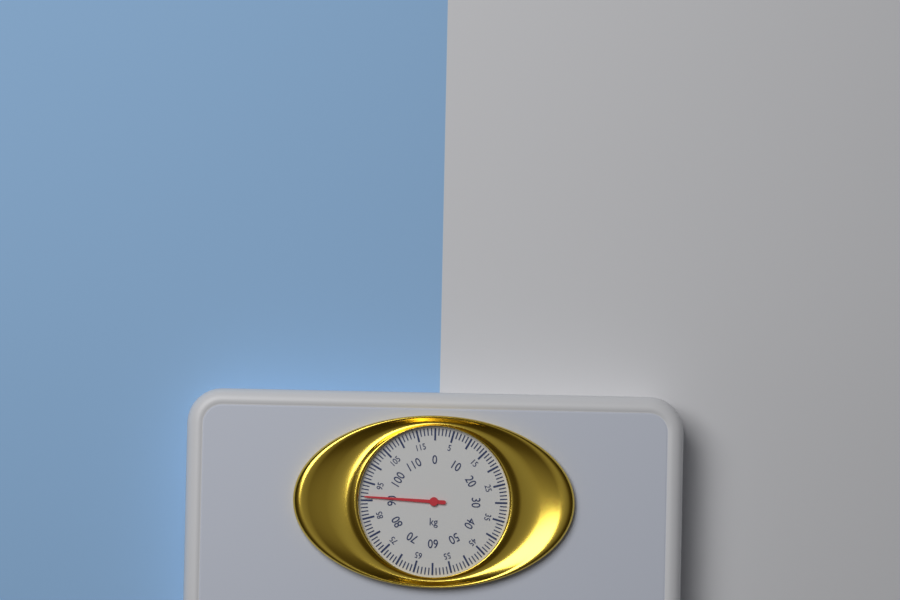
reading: 91 kg
